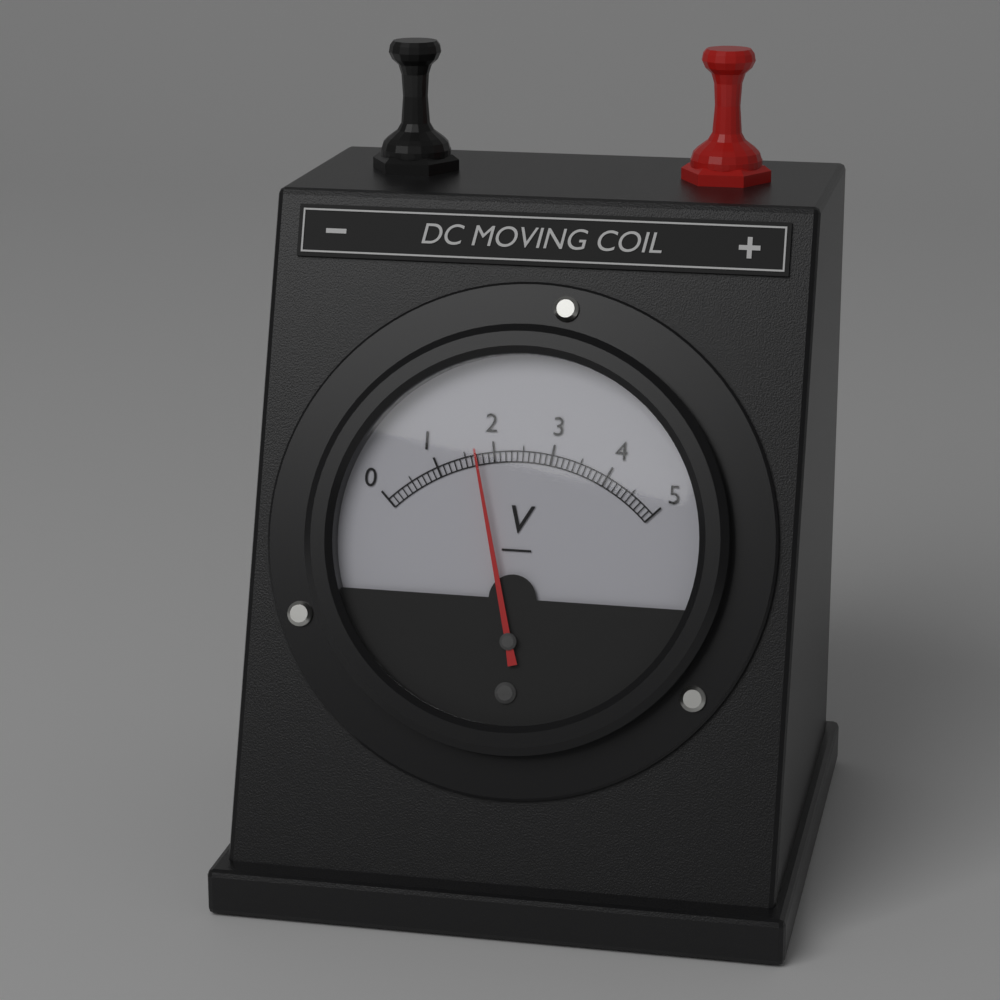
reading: 1.7 V
